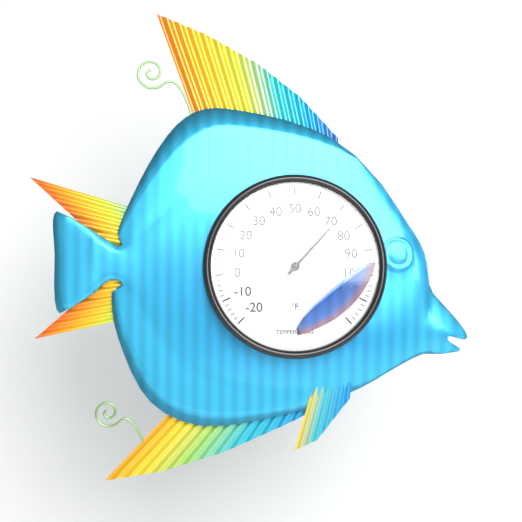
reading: 72 °F
